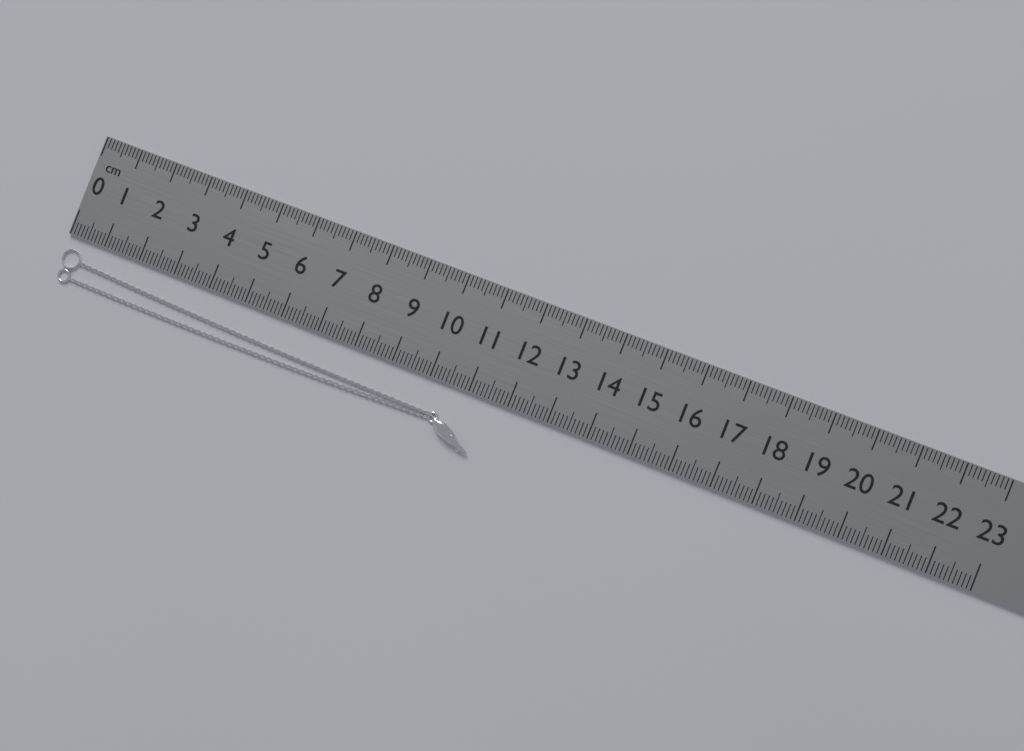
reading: 11.5 cm
